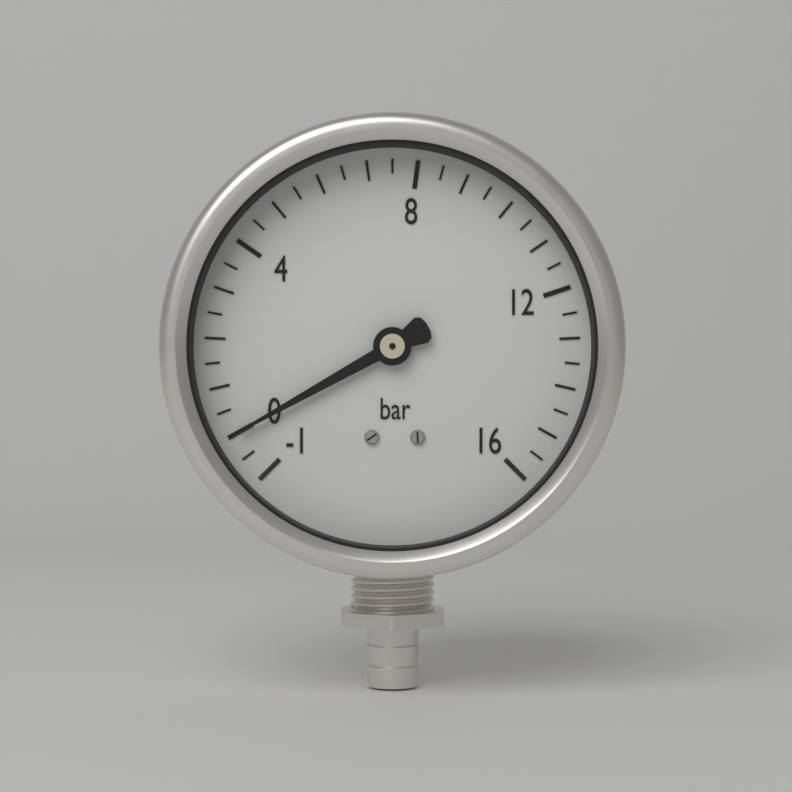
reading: 0.0 bar
